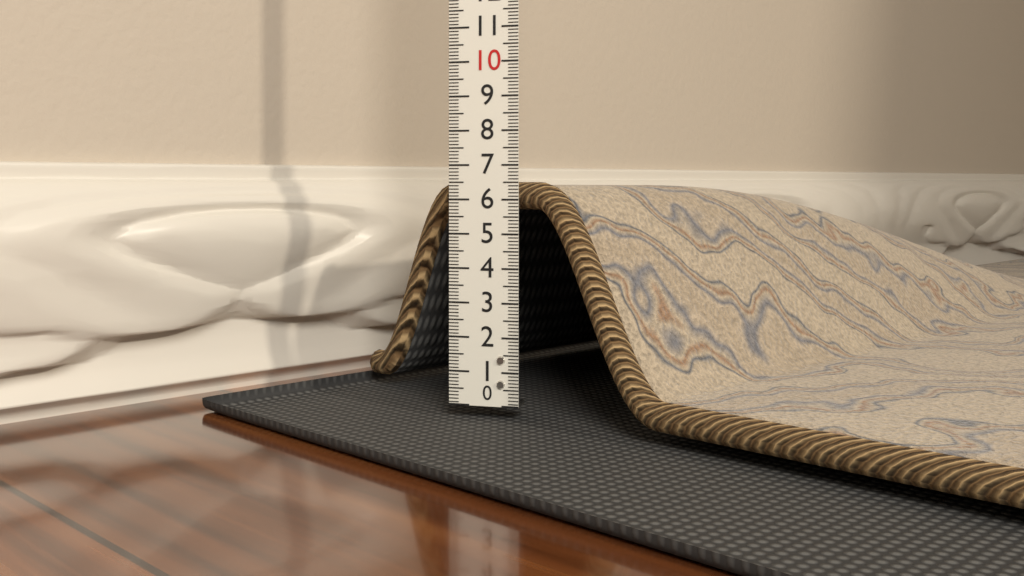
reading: 6.5 (no unit)
